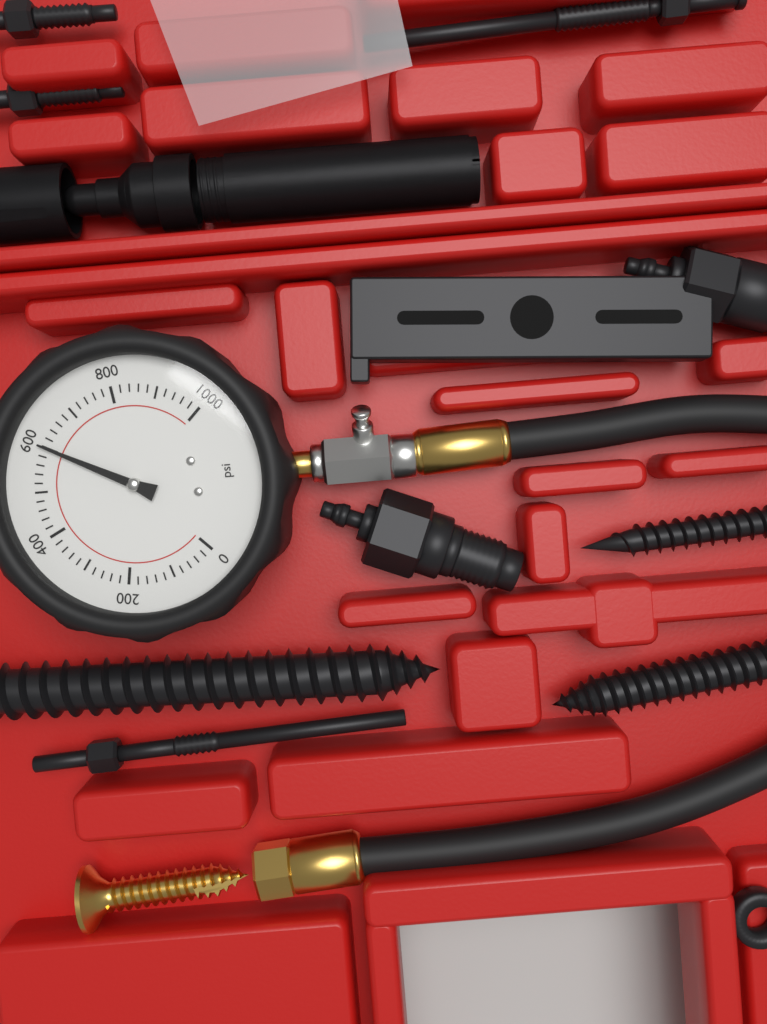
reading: 600 psi
